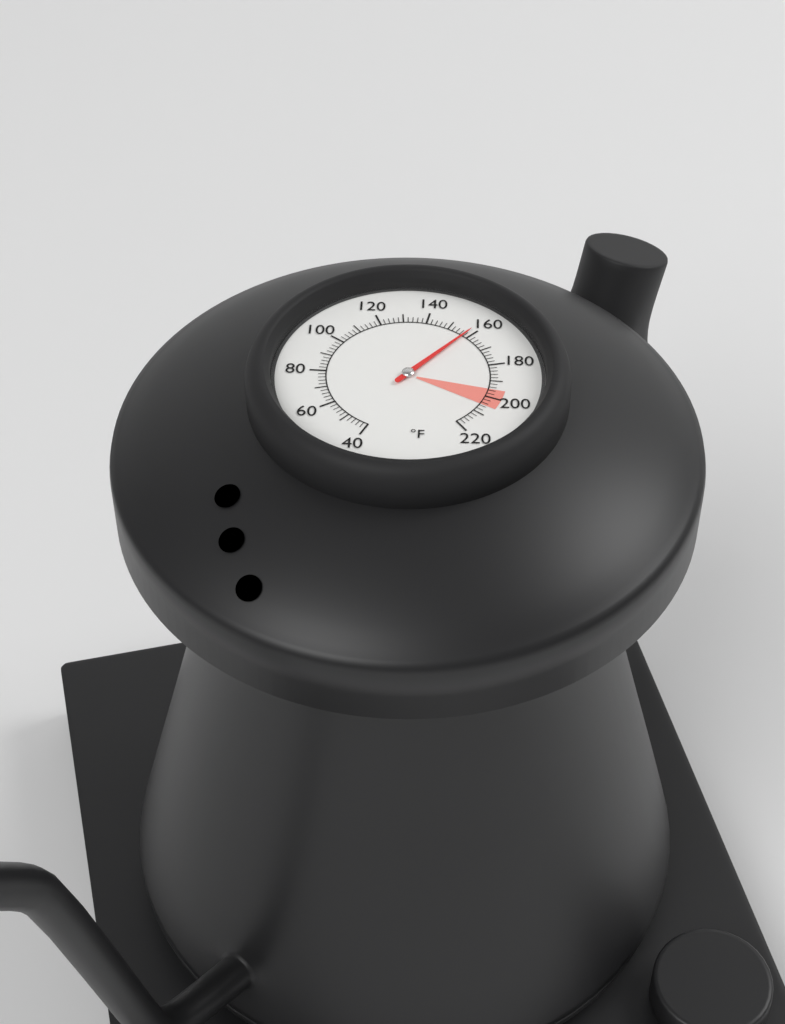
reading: 158 °F
